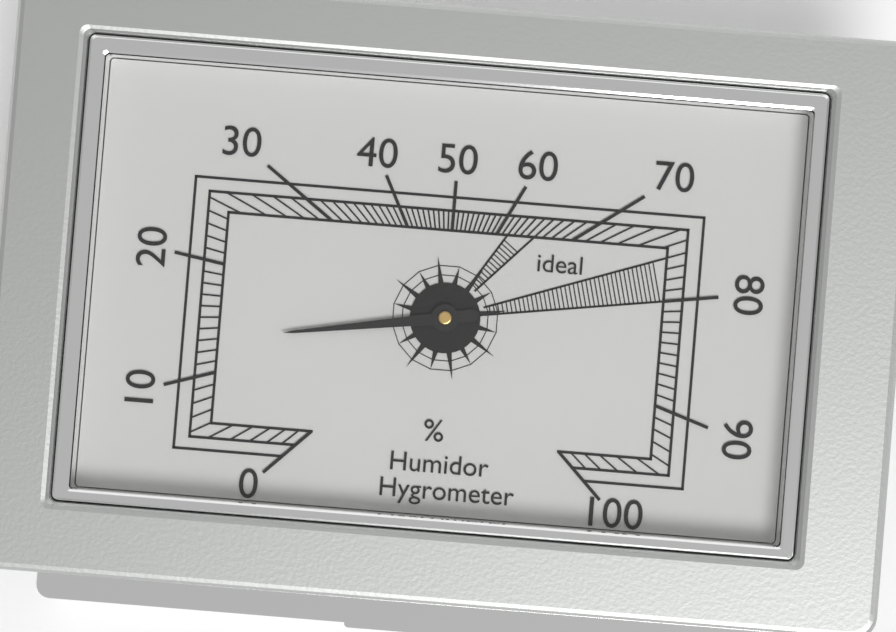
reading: 13 %
